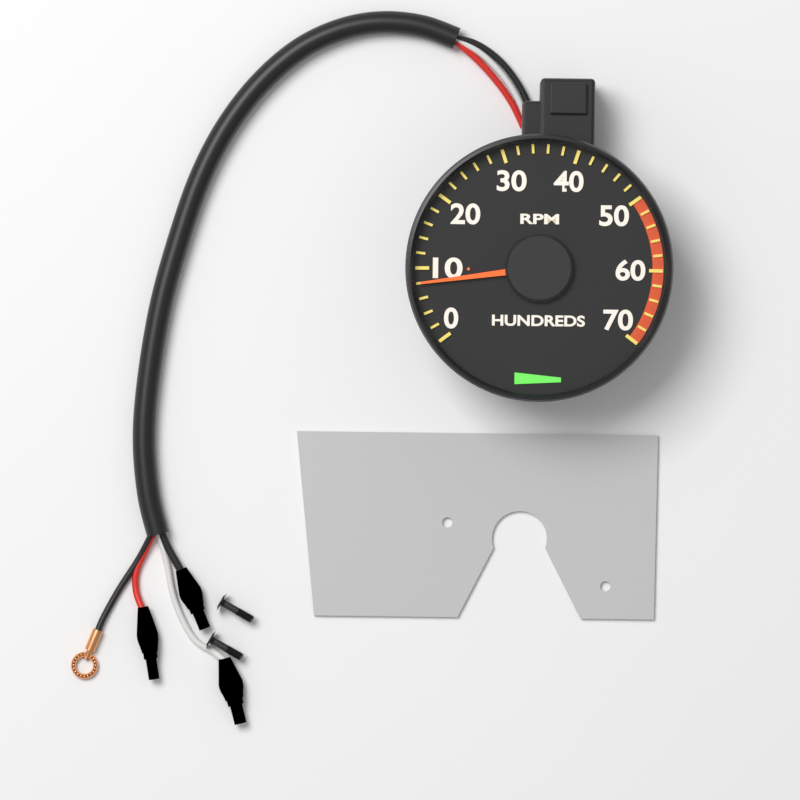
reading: 800 RPM
